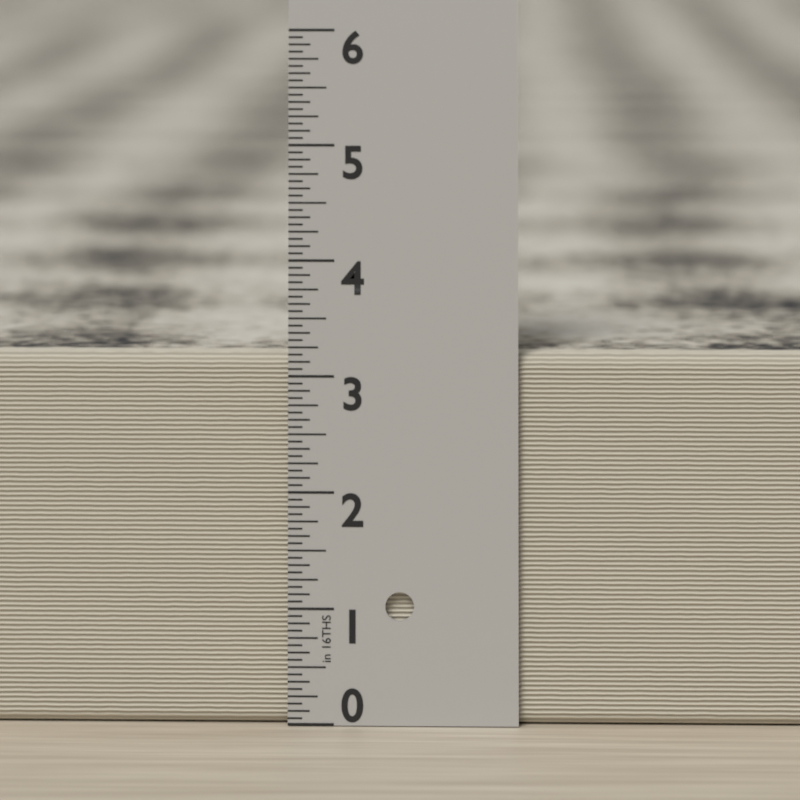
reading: 3.1875 in
